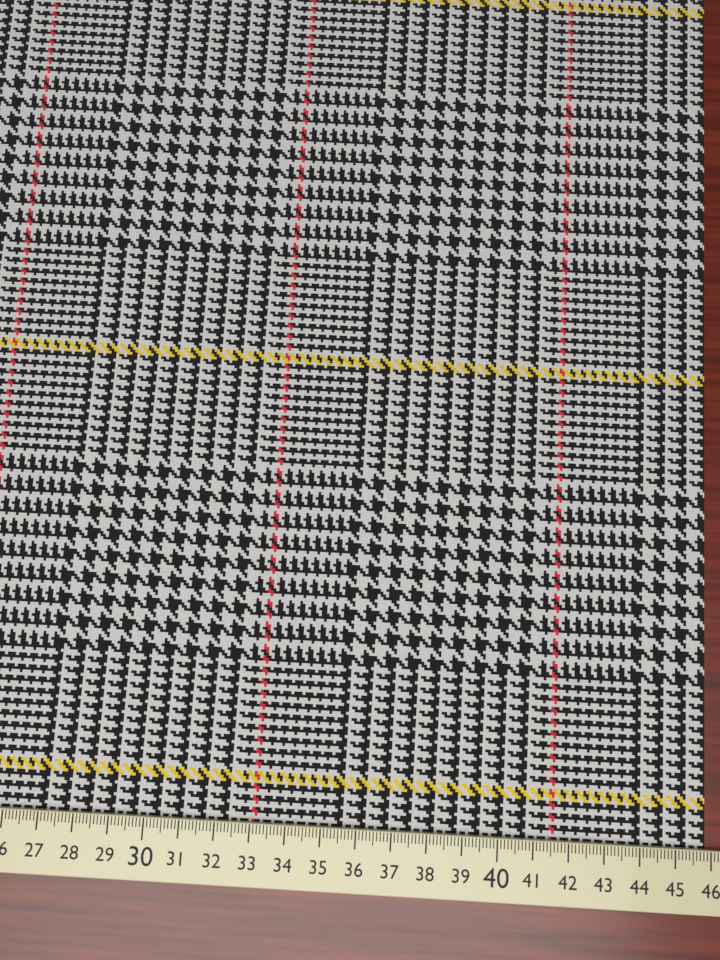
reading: 45.9 cm
